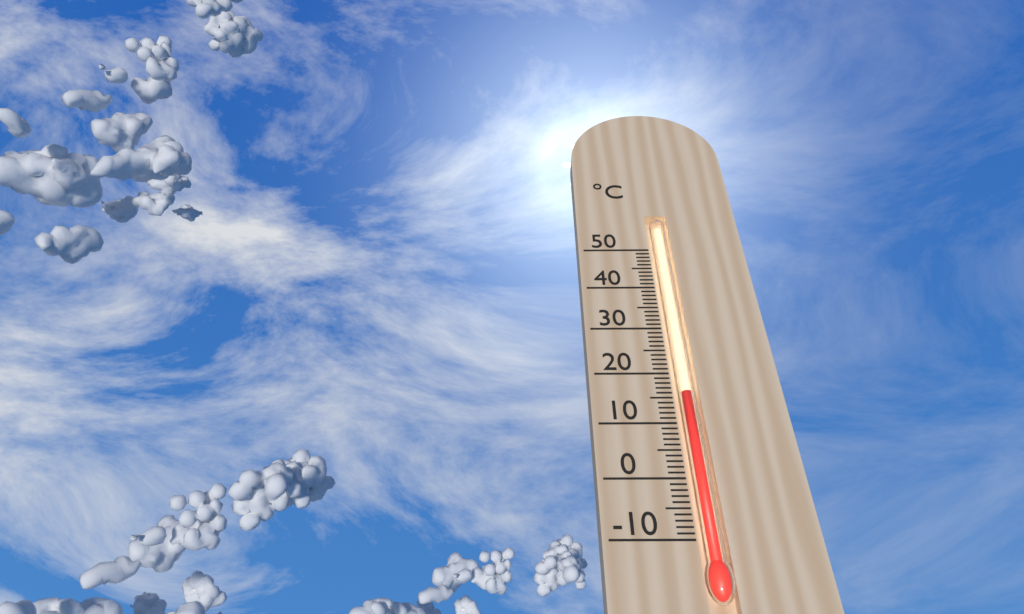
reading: 16 °C
